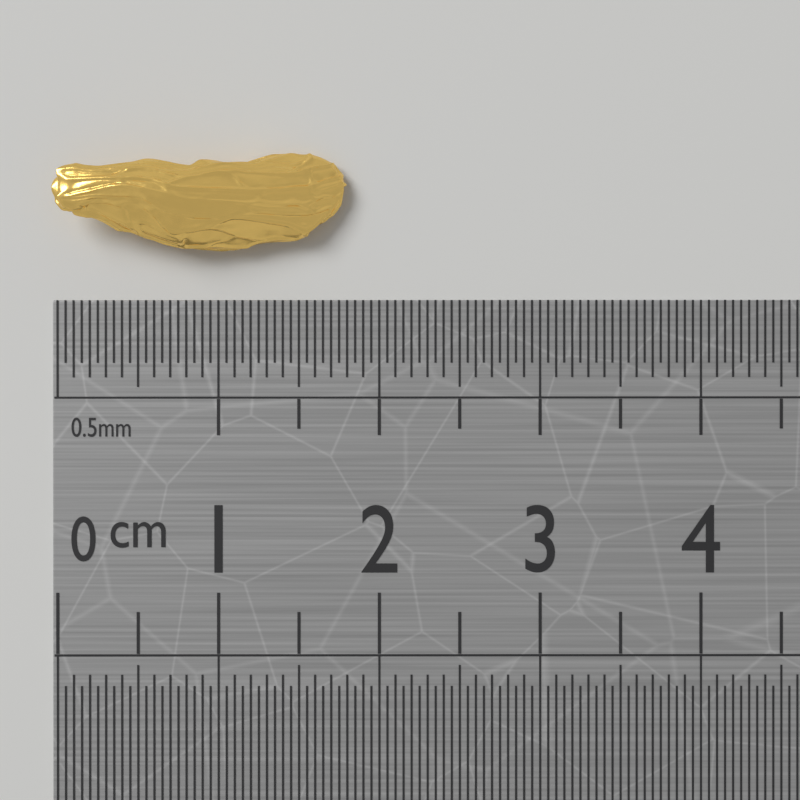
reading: 1.80 cm
